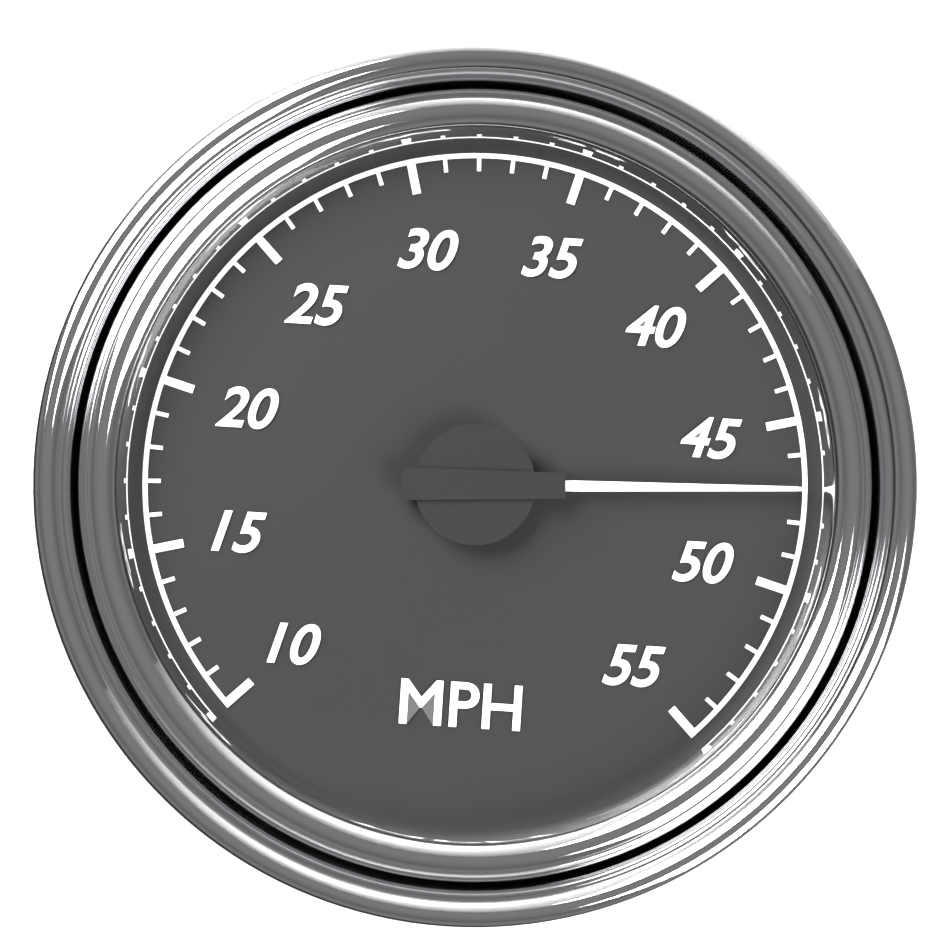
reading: 47 MPH
